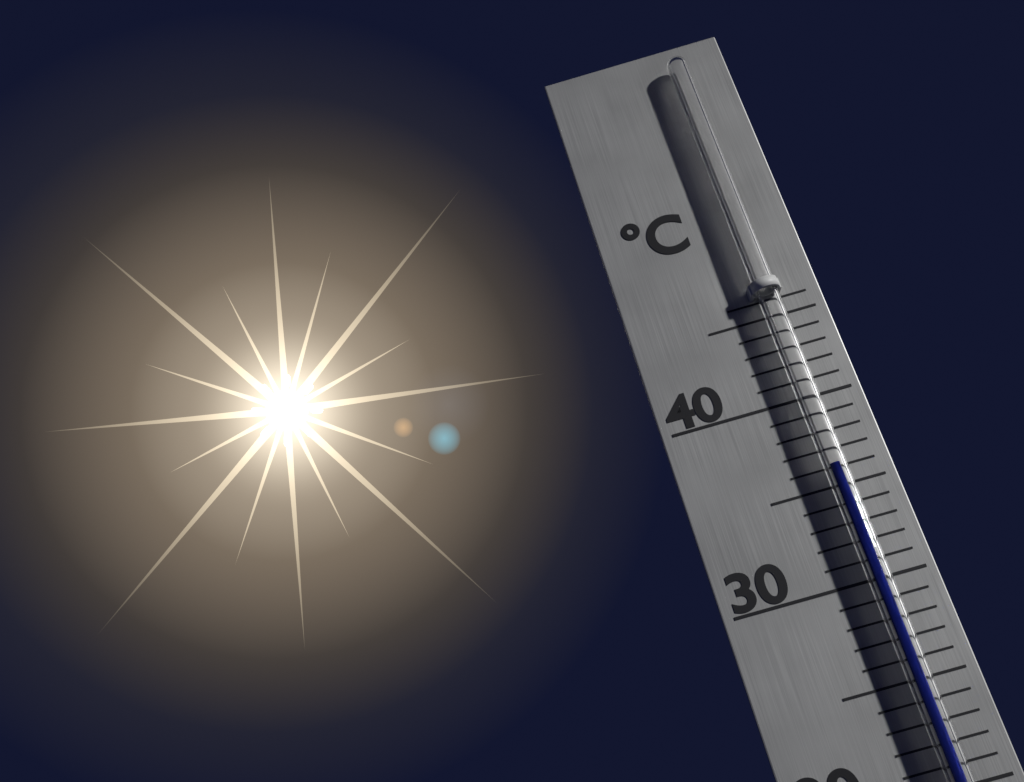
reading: 36 °C
